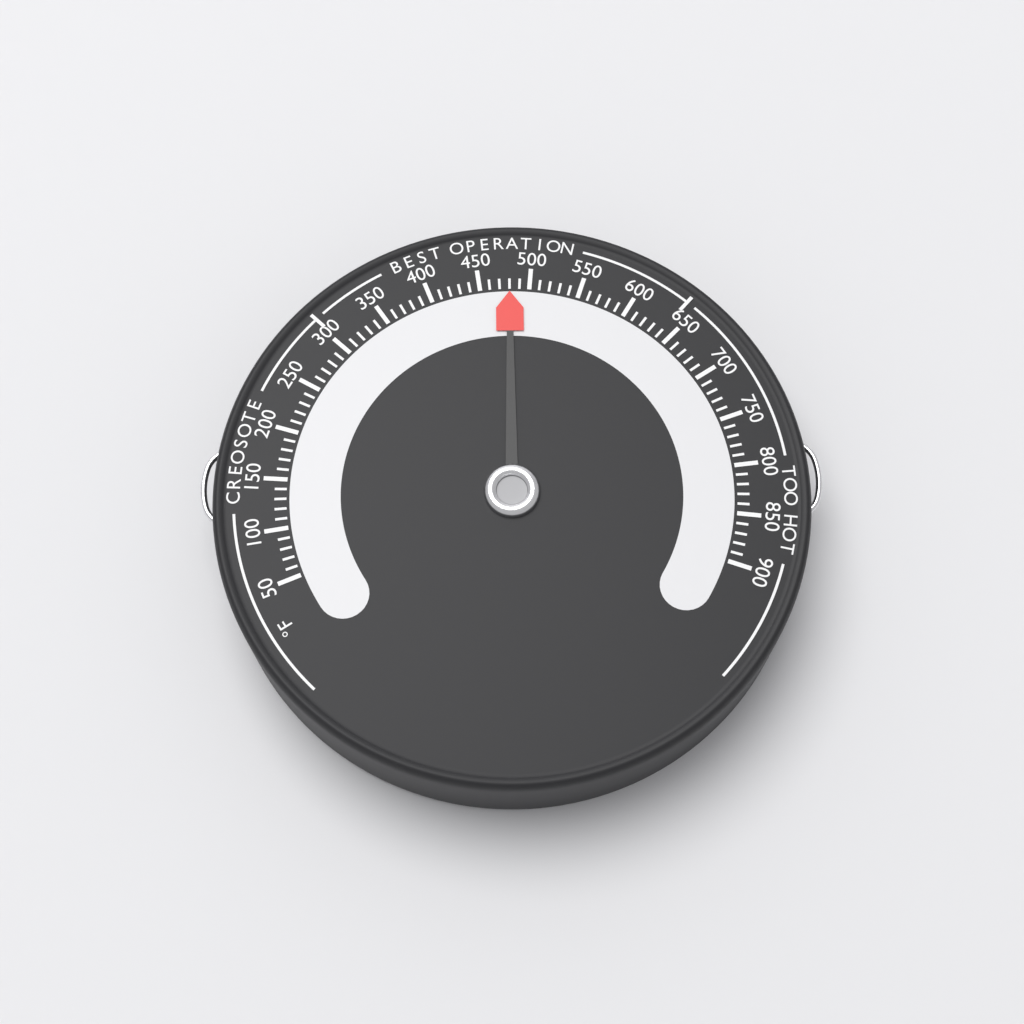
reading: 480 °F
